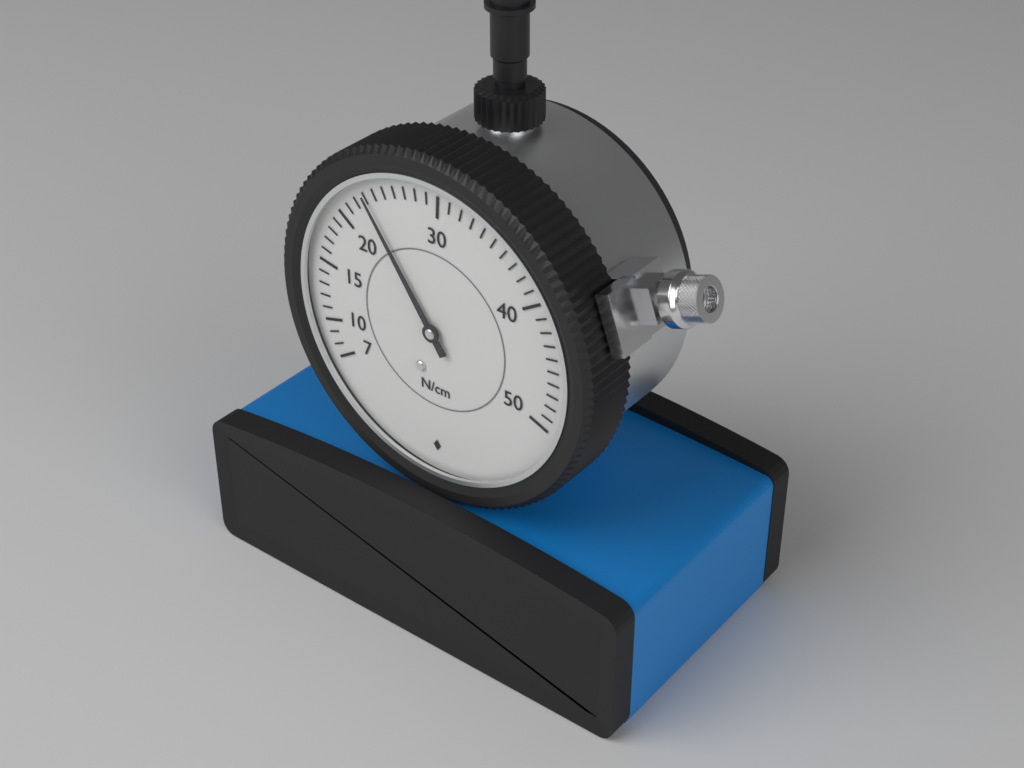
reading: 23 N/cm
